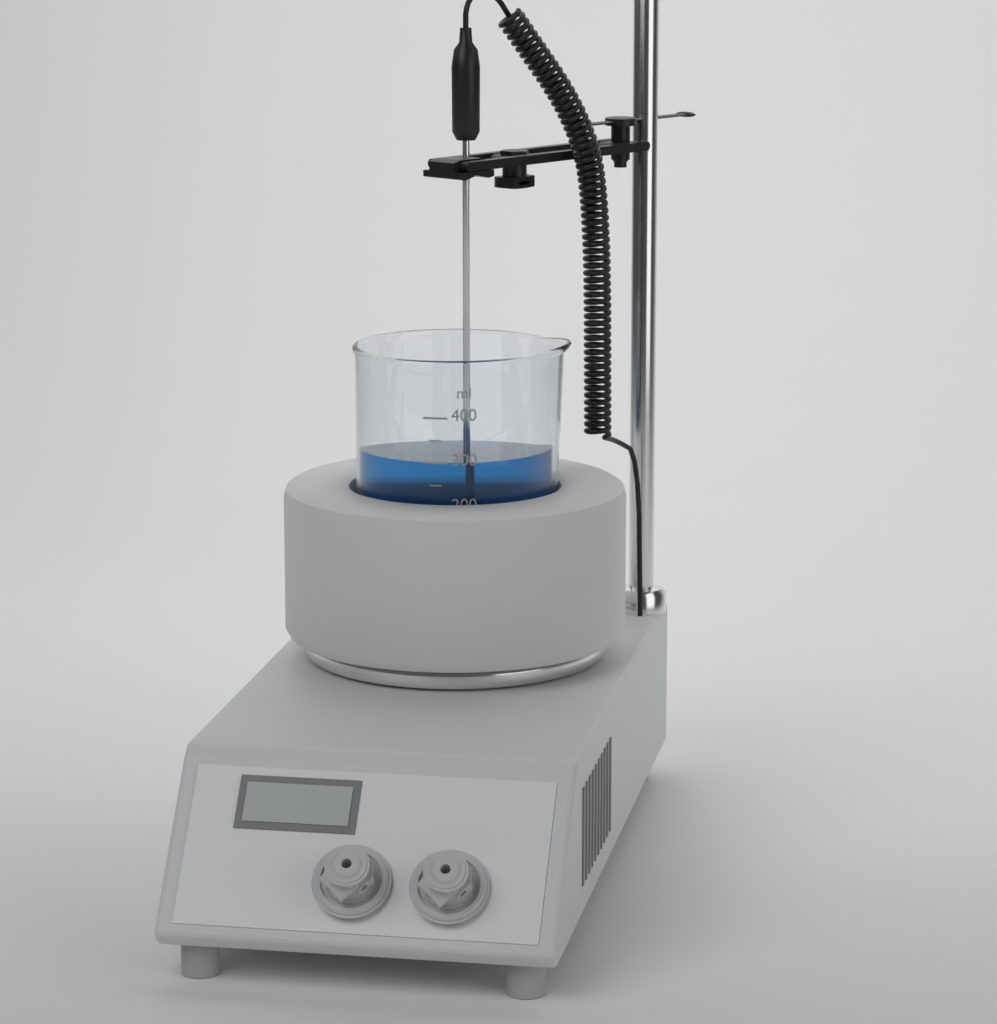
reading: 300 ml
